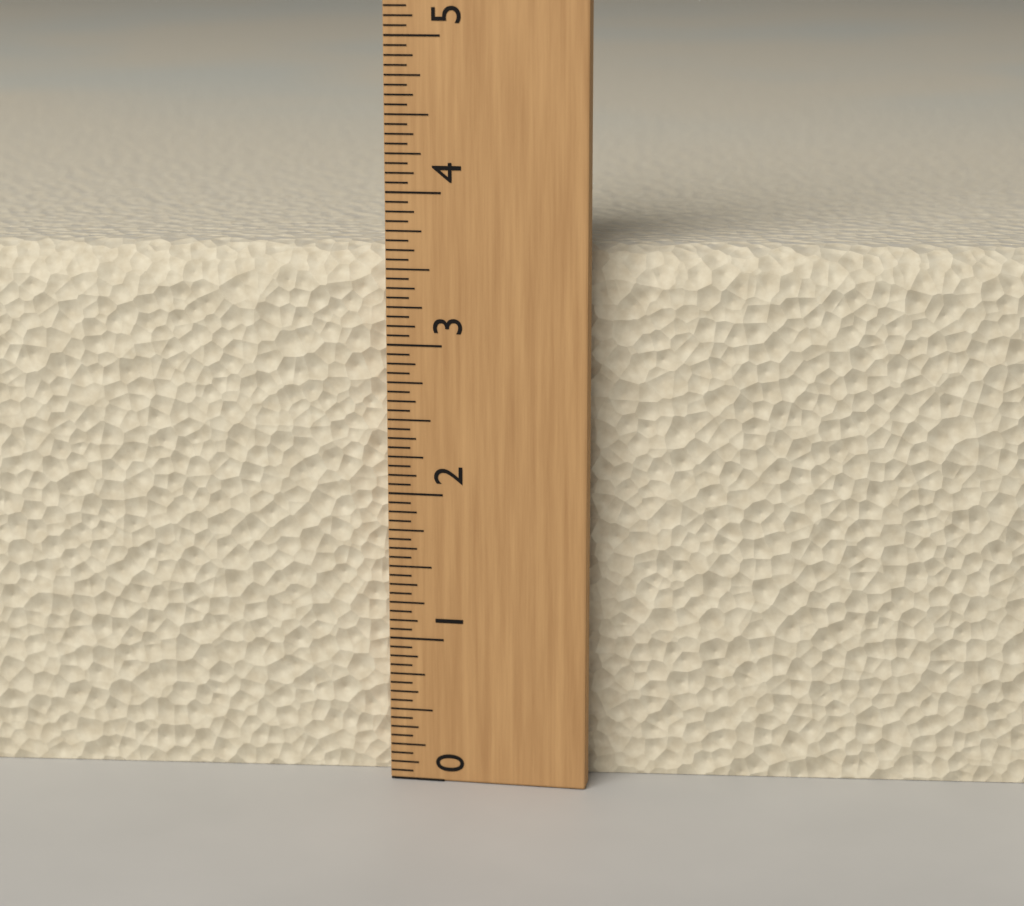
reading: 3.6250 (no unit)
